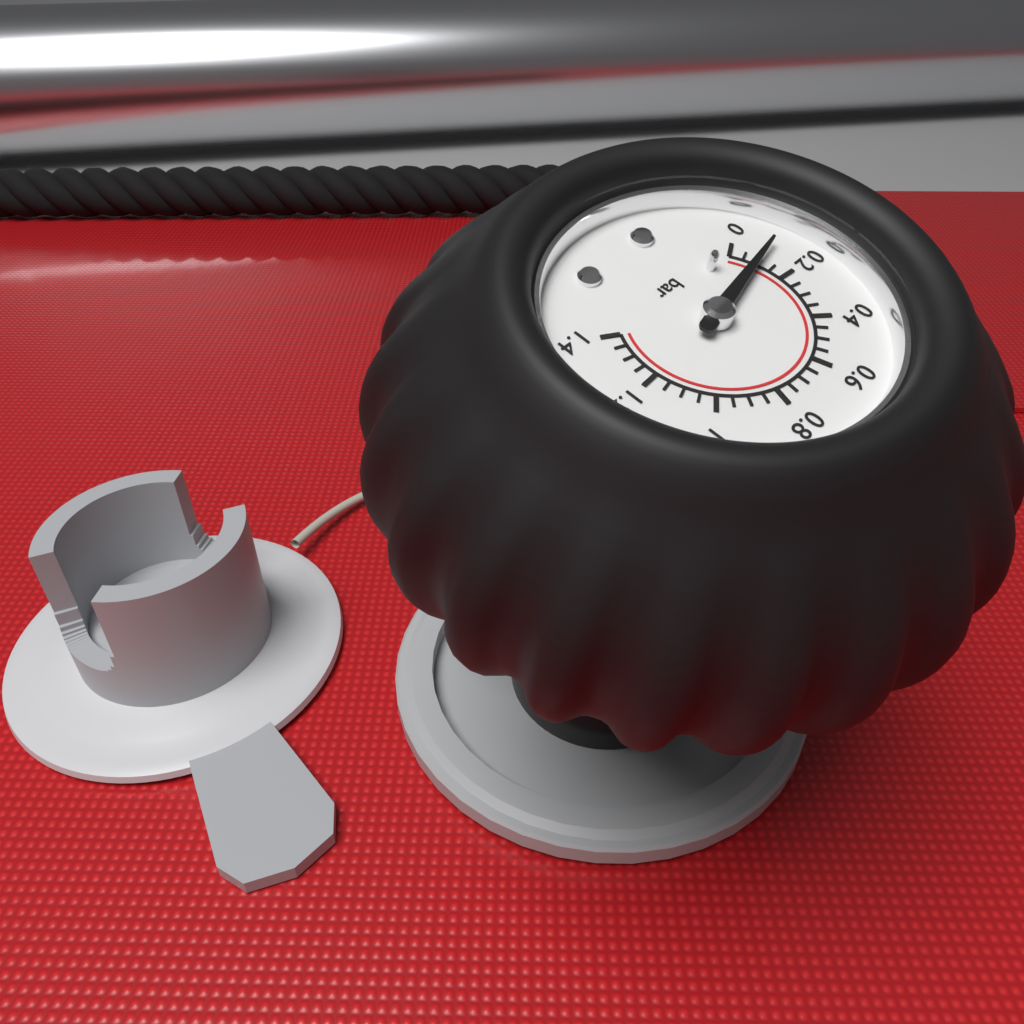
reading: 0.10 bar
